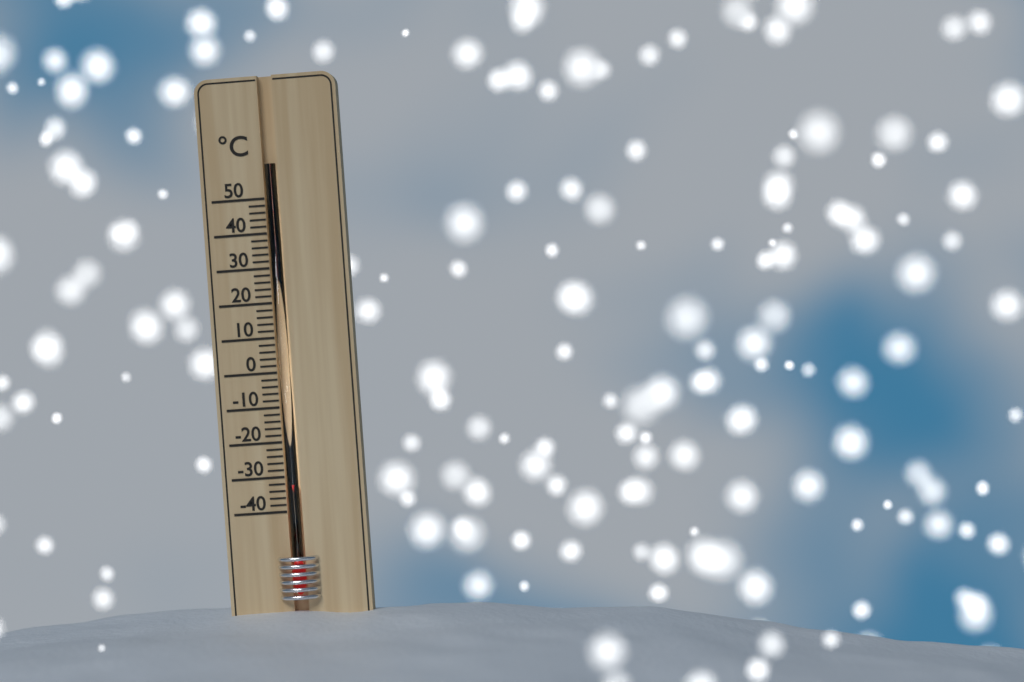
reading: -32 °C
